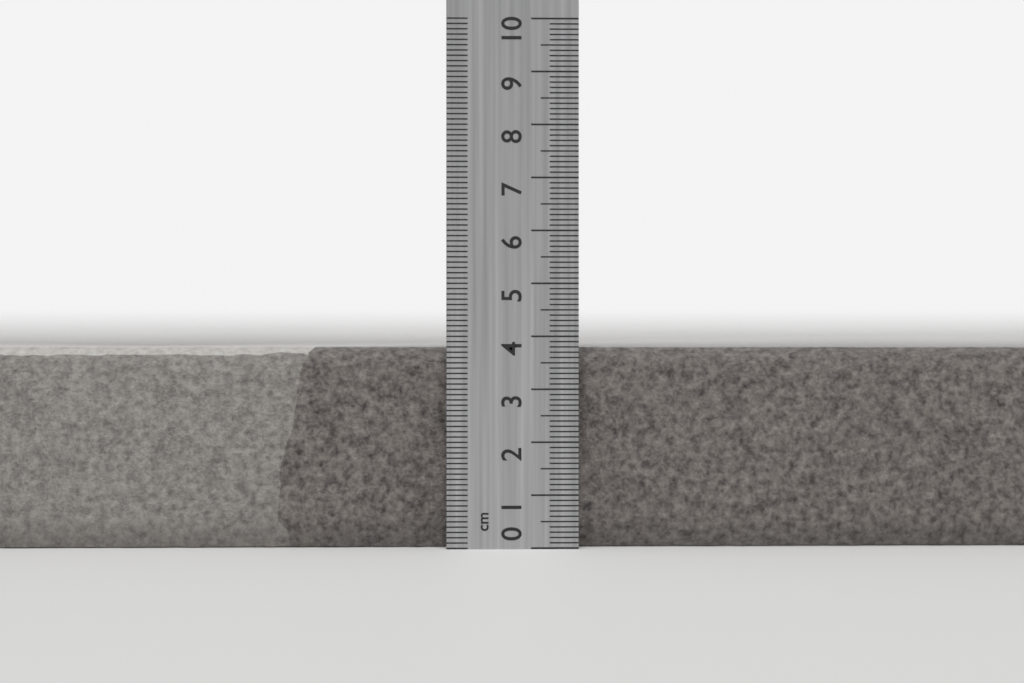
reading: 3.8 cm
